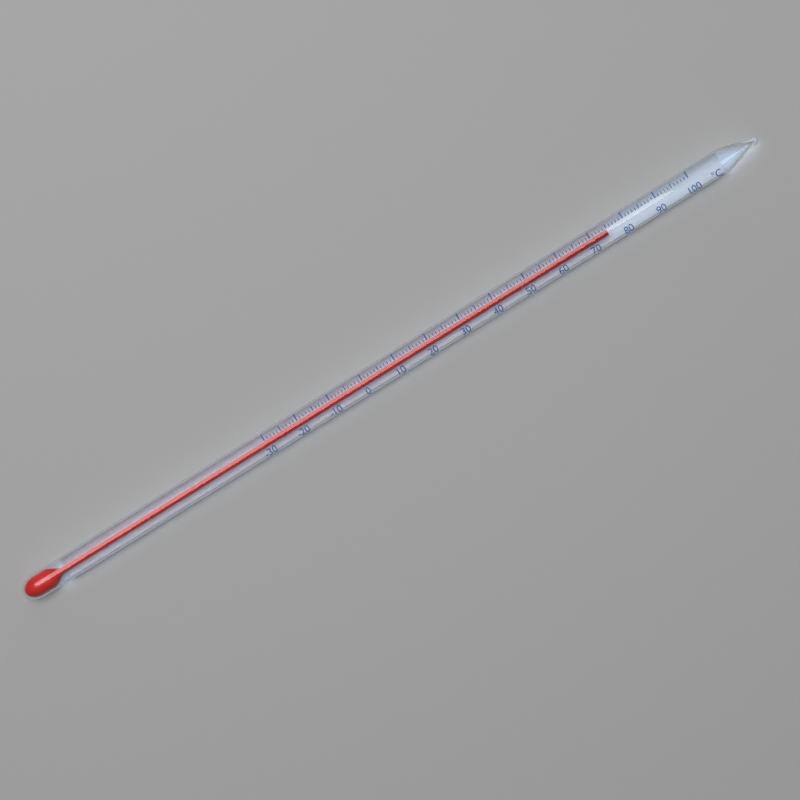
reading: 75 °C
